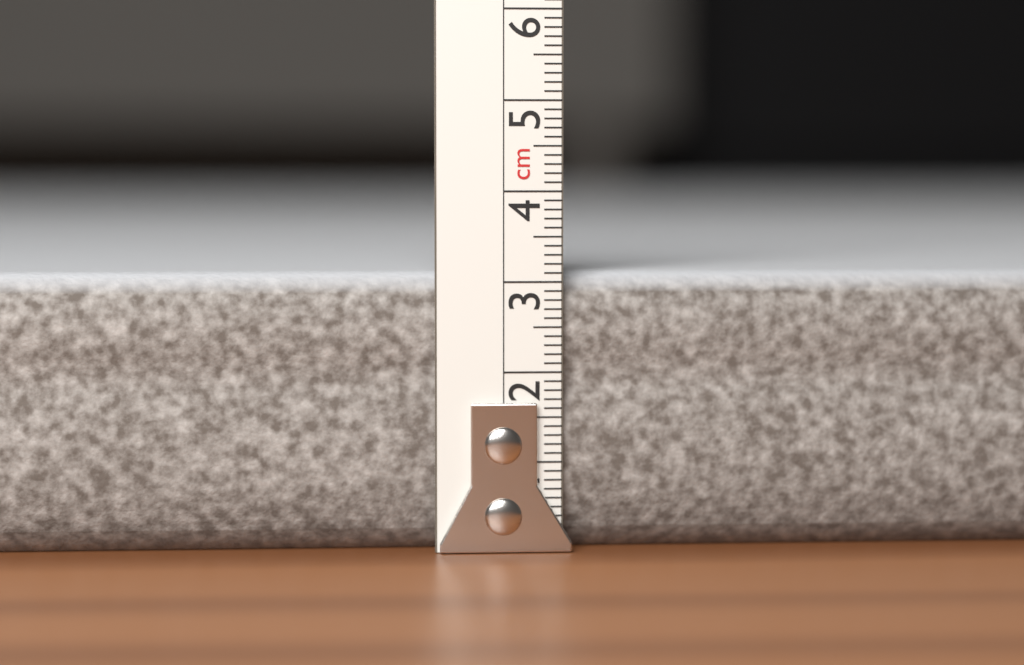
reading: 3.1 cm
